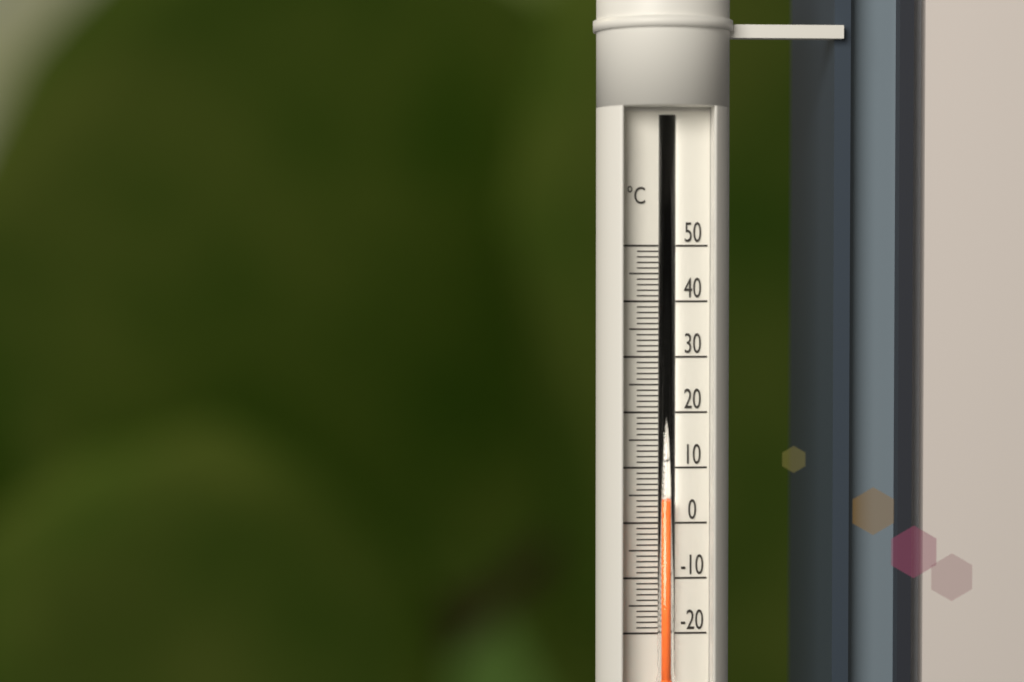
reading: 4 °C
